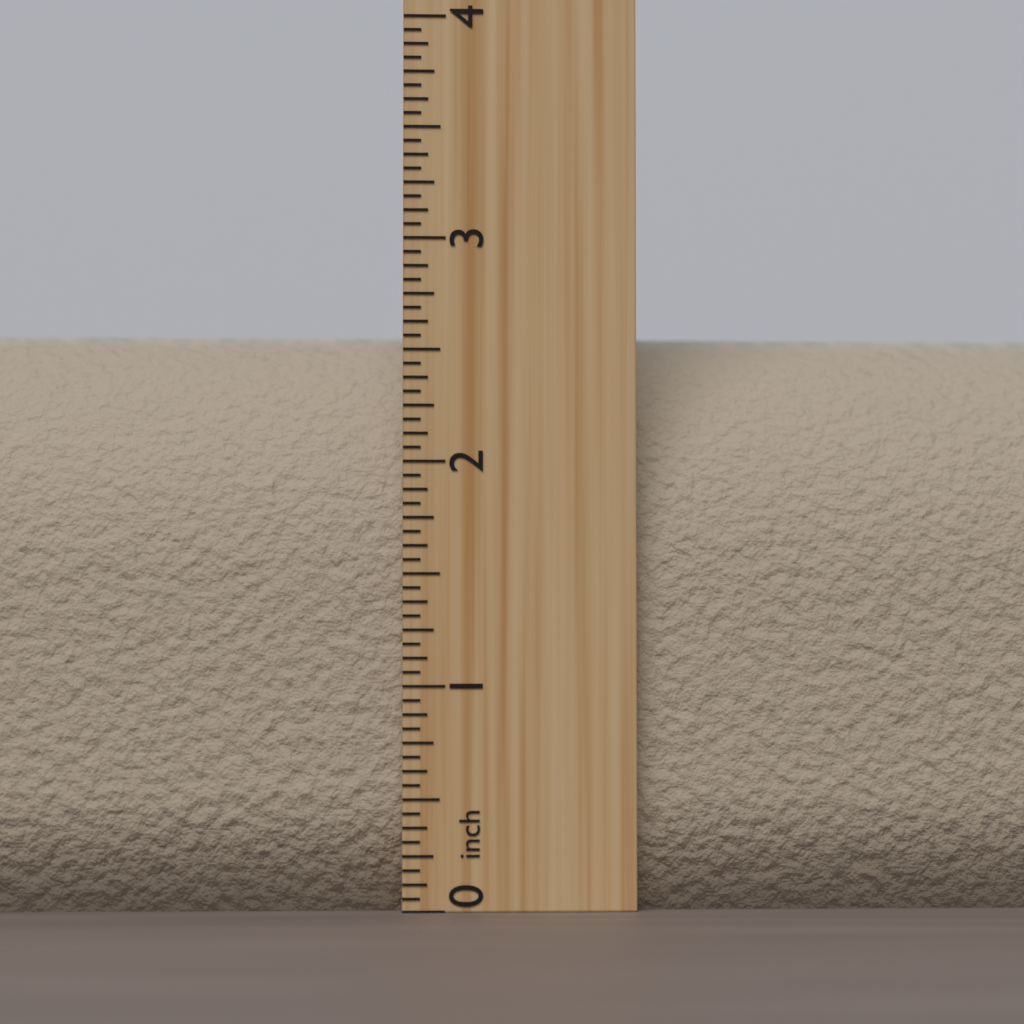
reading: 2.6875 inch
